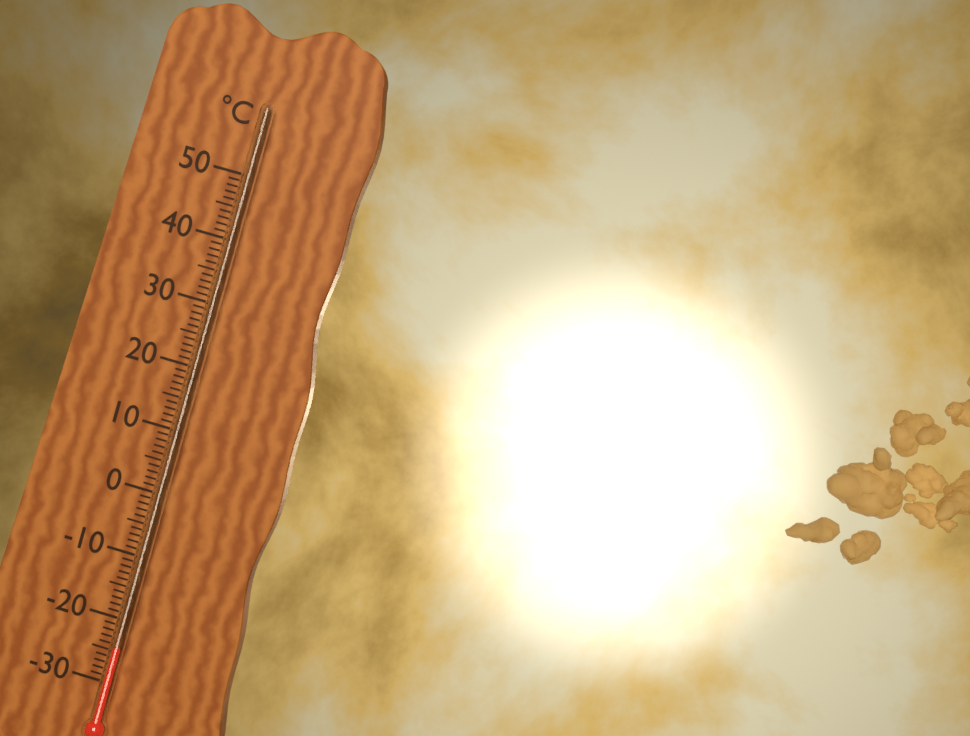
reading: -24 °C
